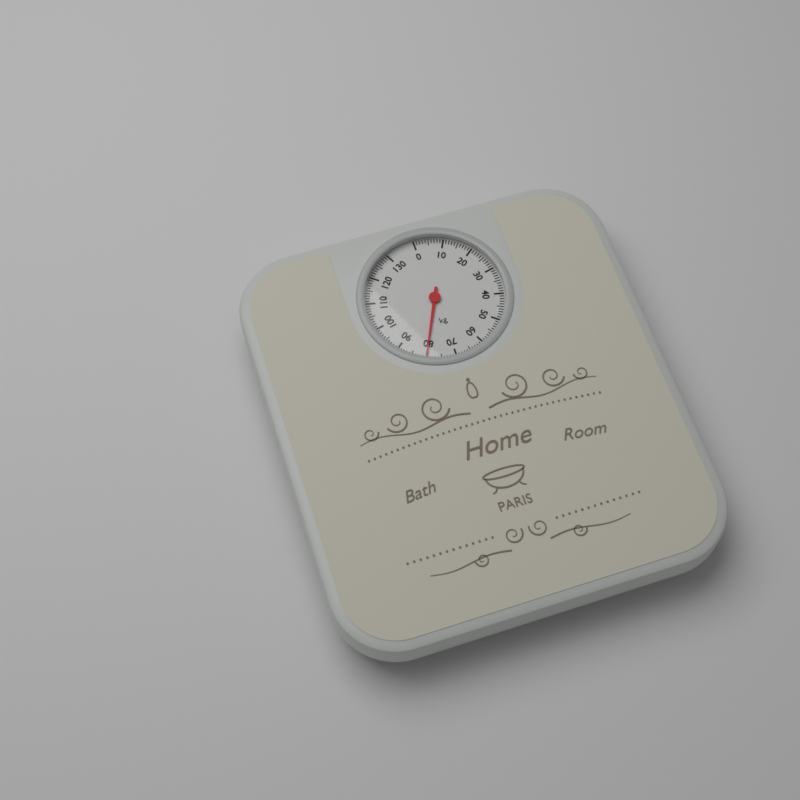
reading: 80 kg
